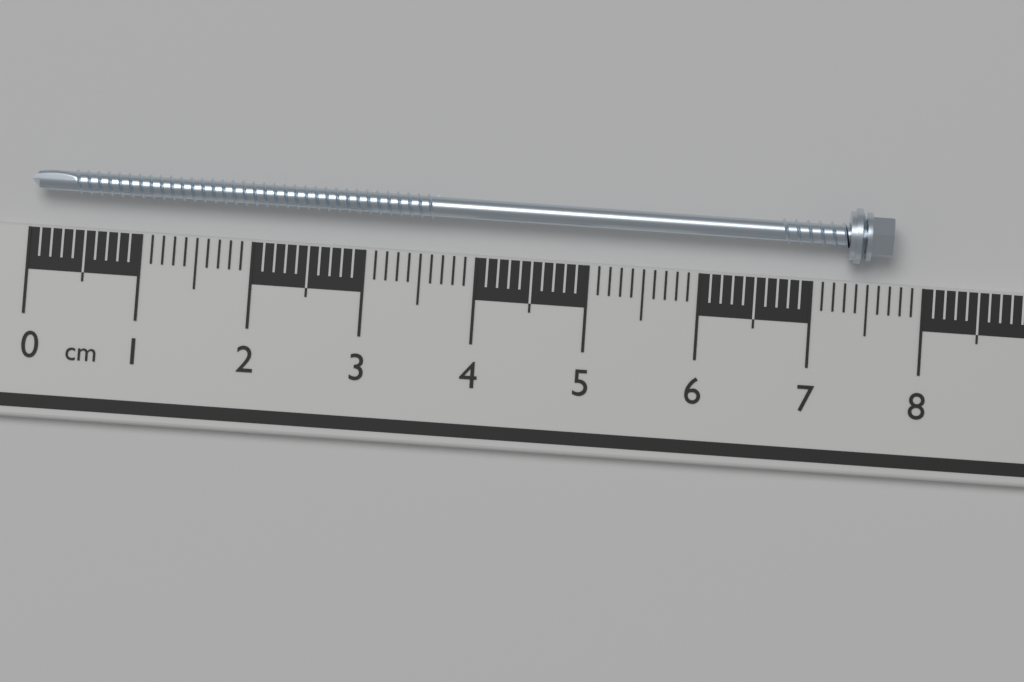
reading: 7.7 cm
